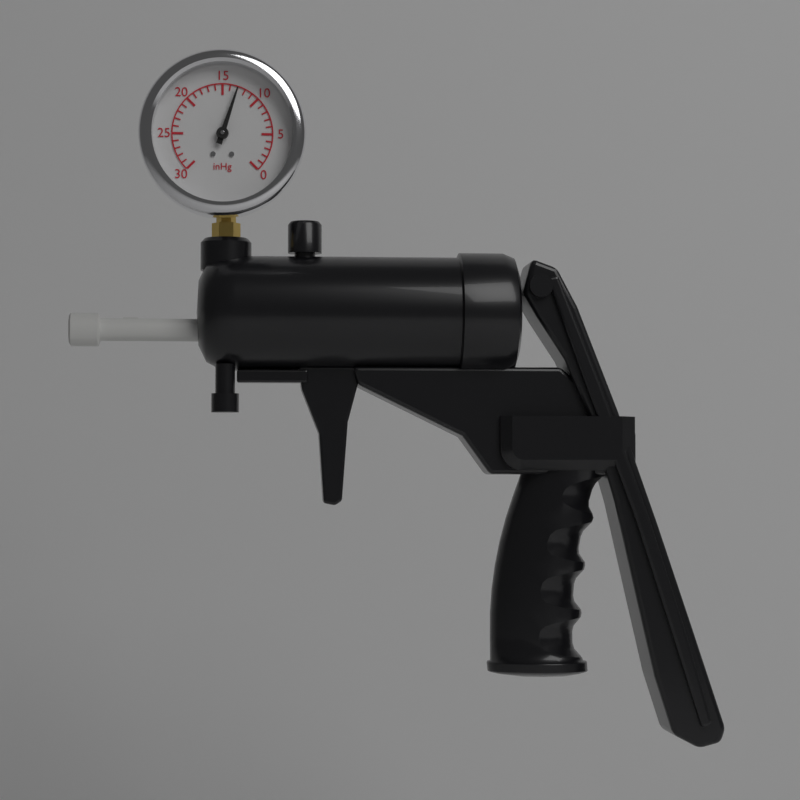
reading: 13 inHg
